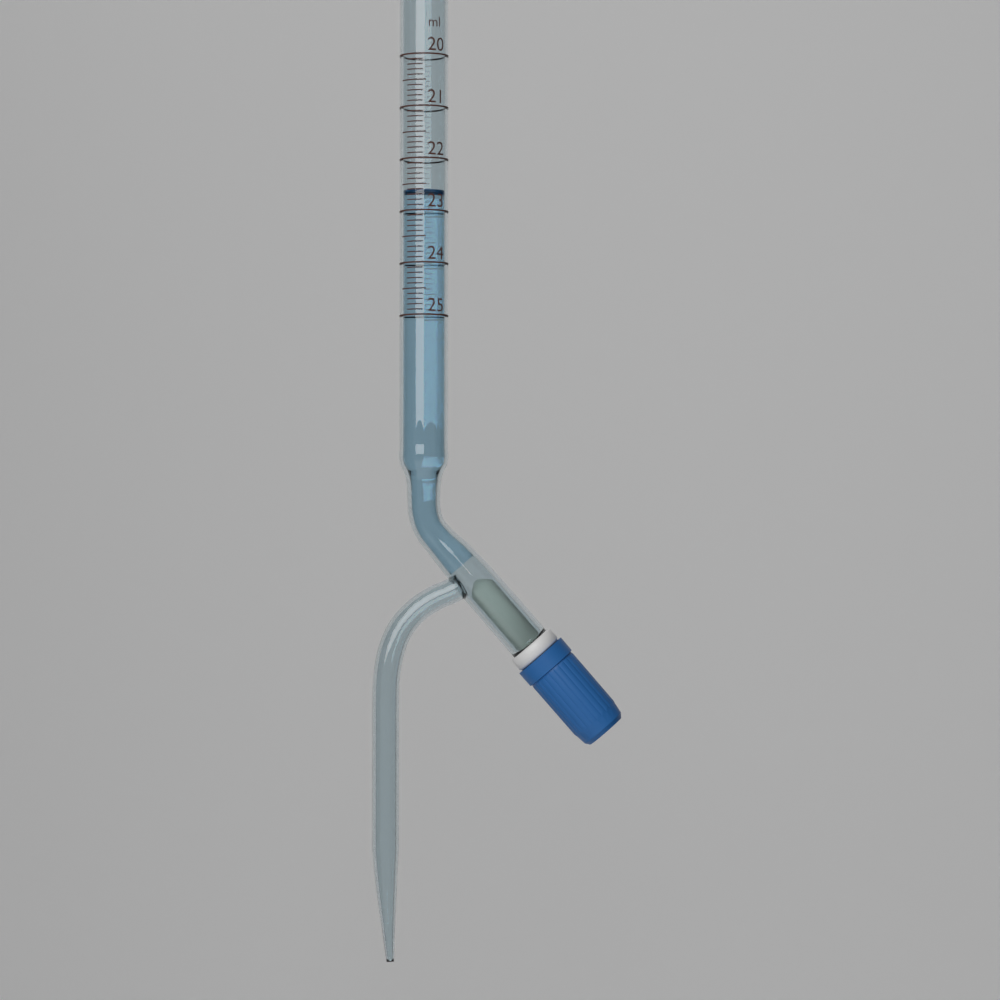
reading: 22.6 ml
